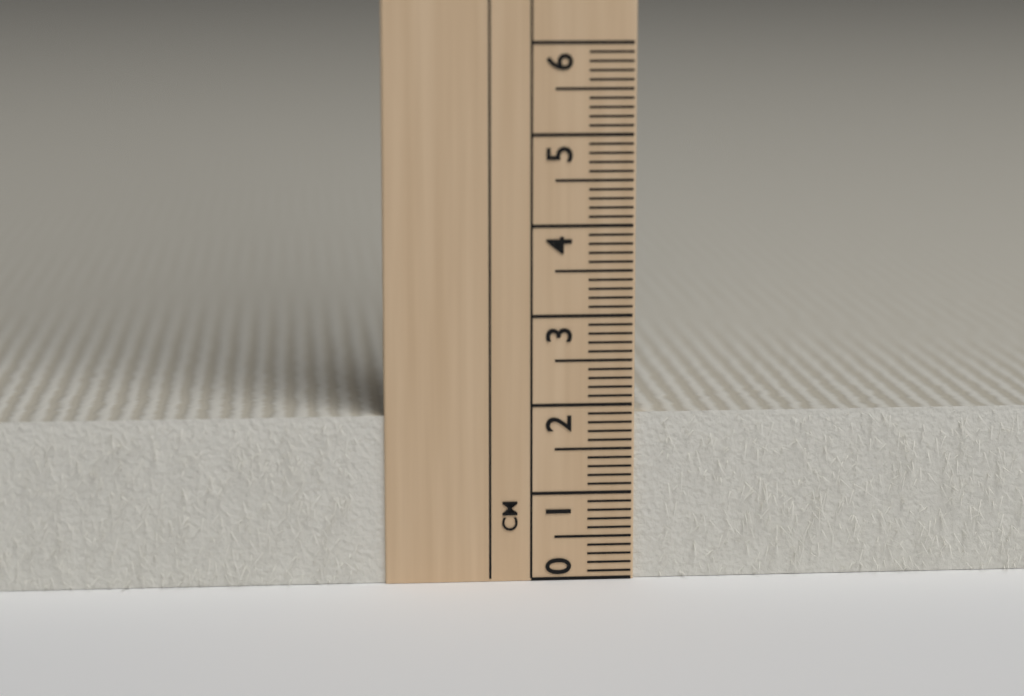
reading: 1.9 cm
